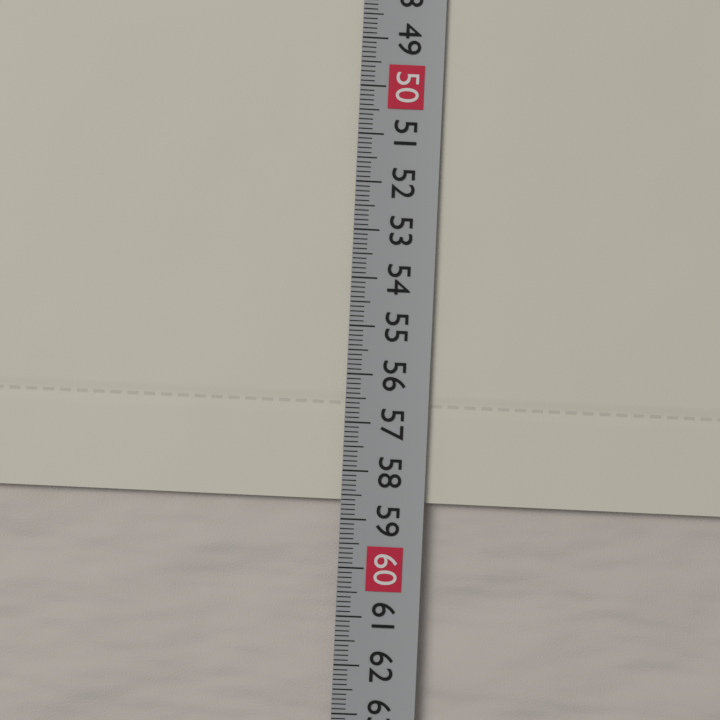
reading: 58.6 cm
